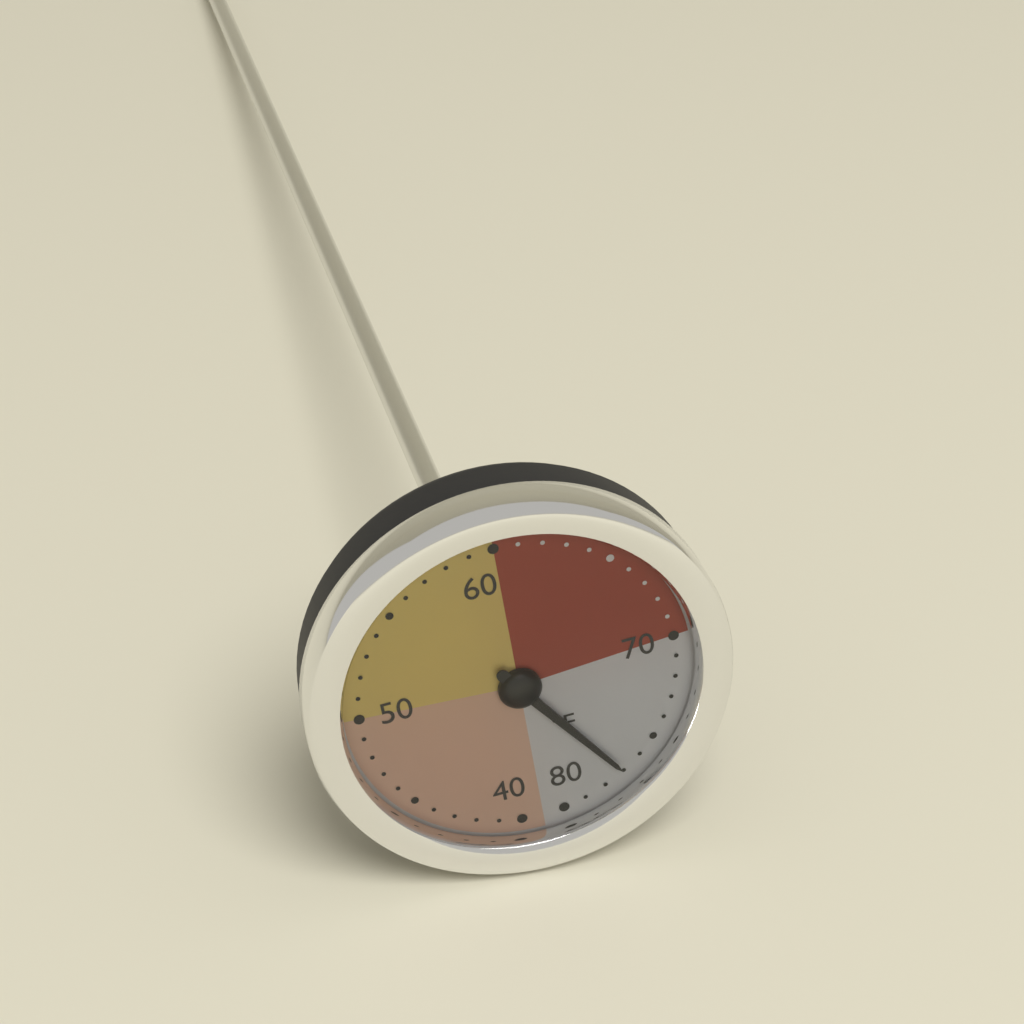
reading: 77 °F
